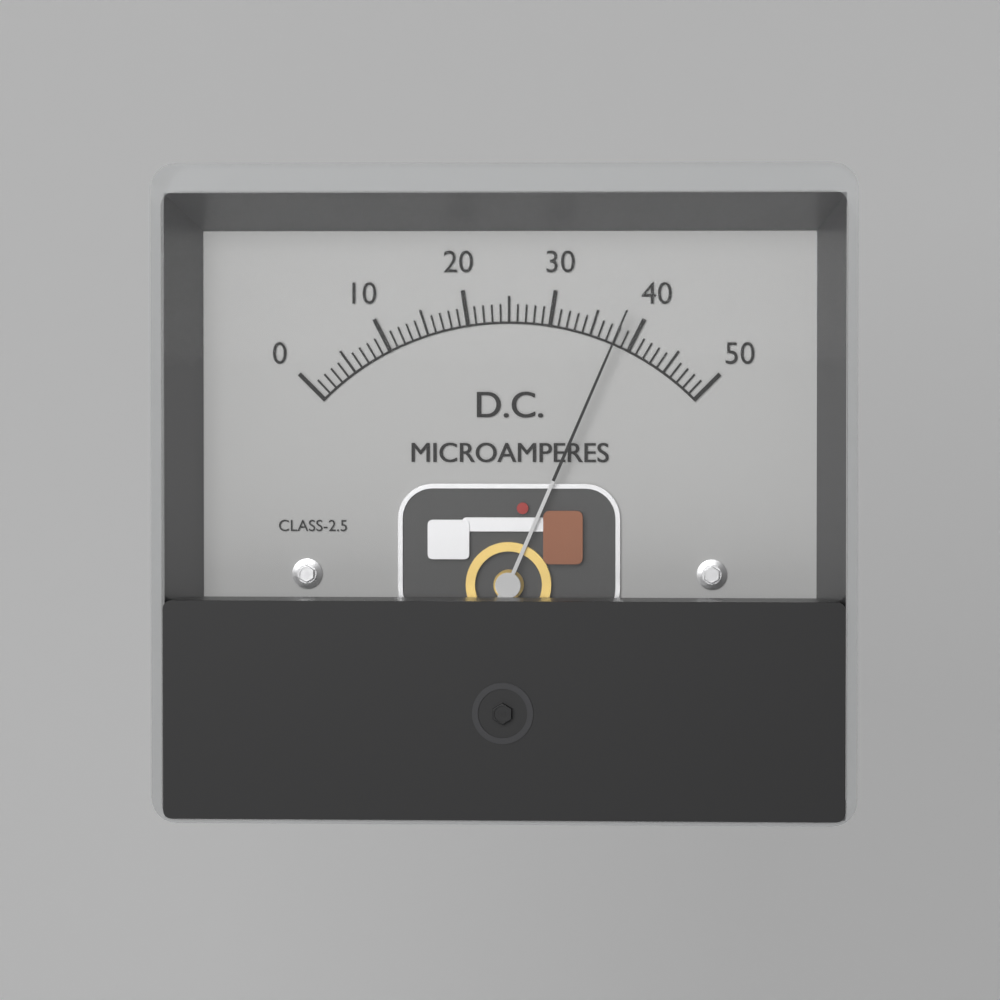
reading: 38 µA
